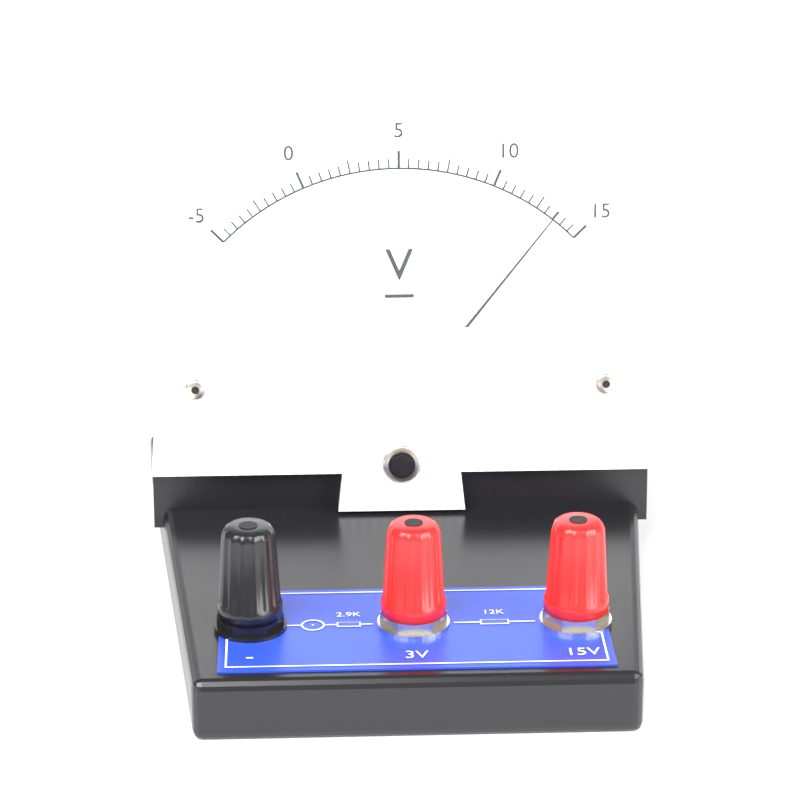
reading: 13.5 V
